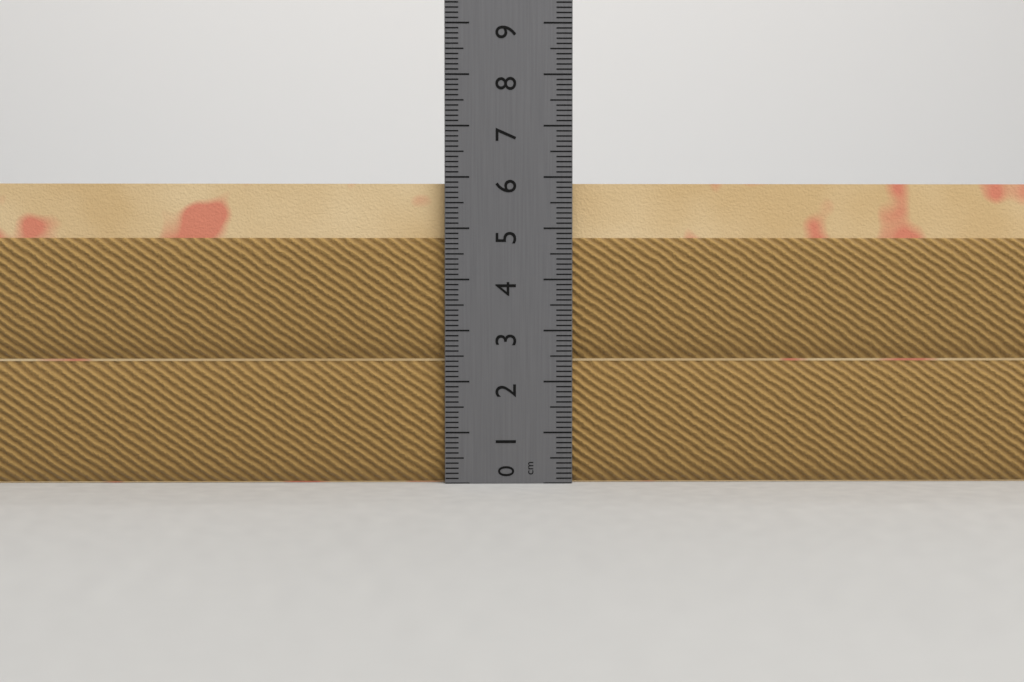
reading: 5.9 cm
